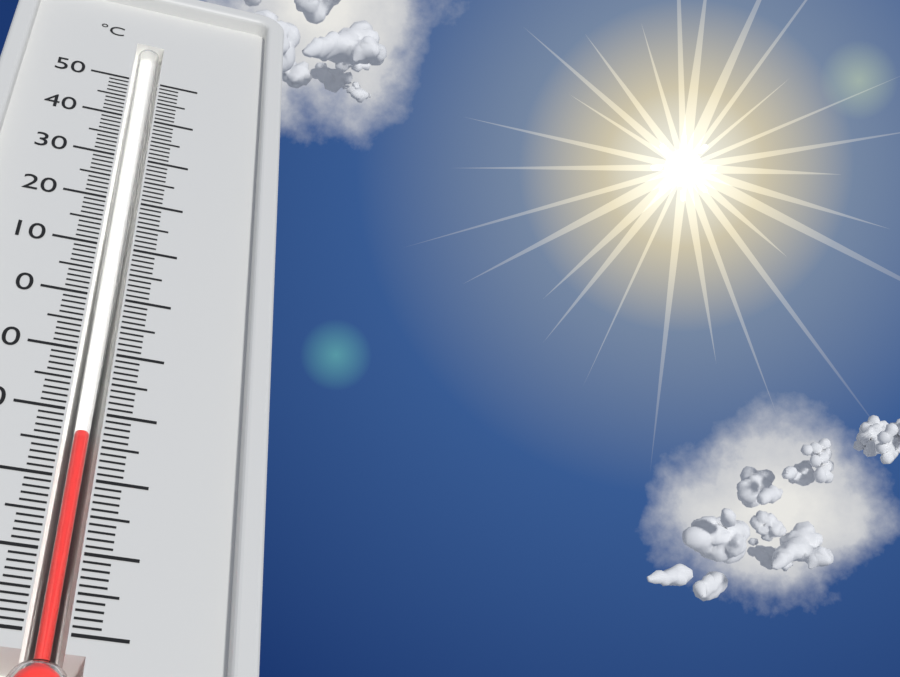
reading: -23 °C
